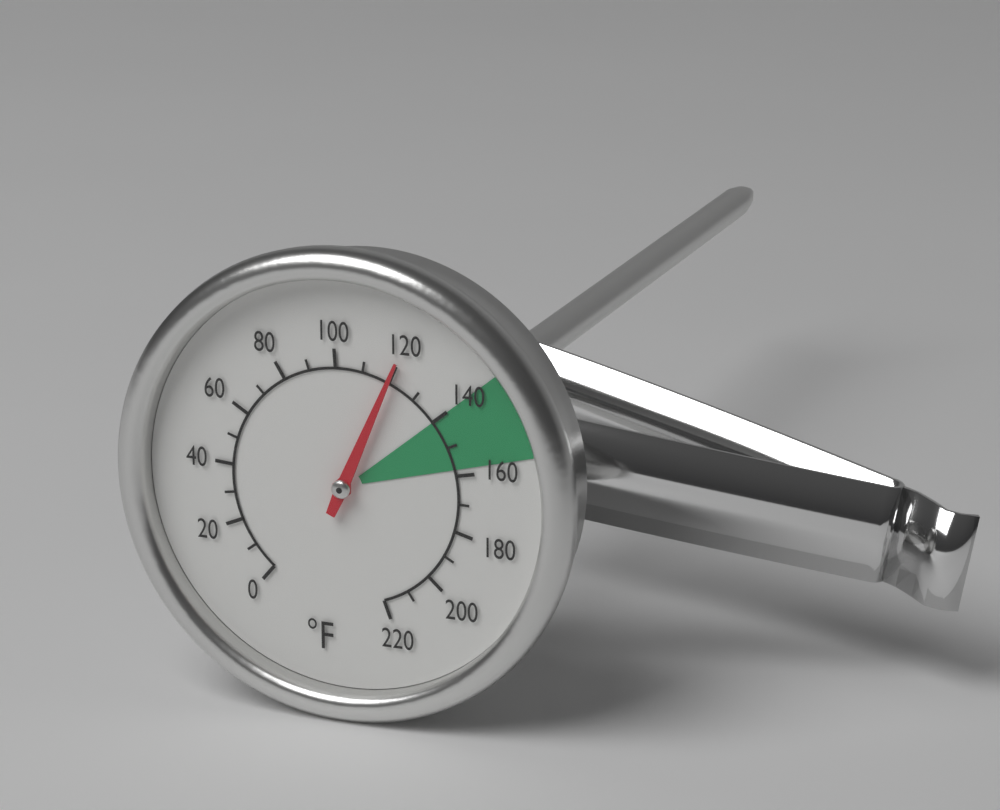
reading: 120 °F
